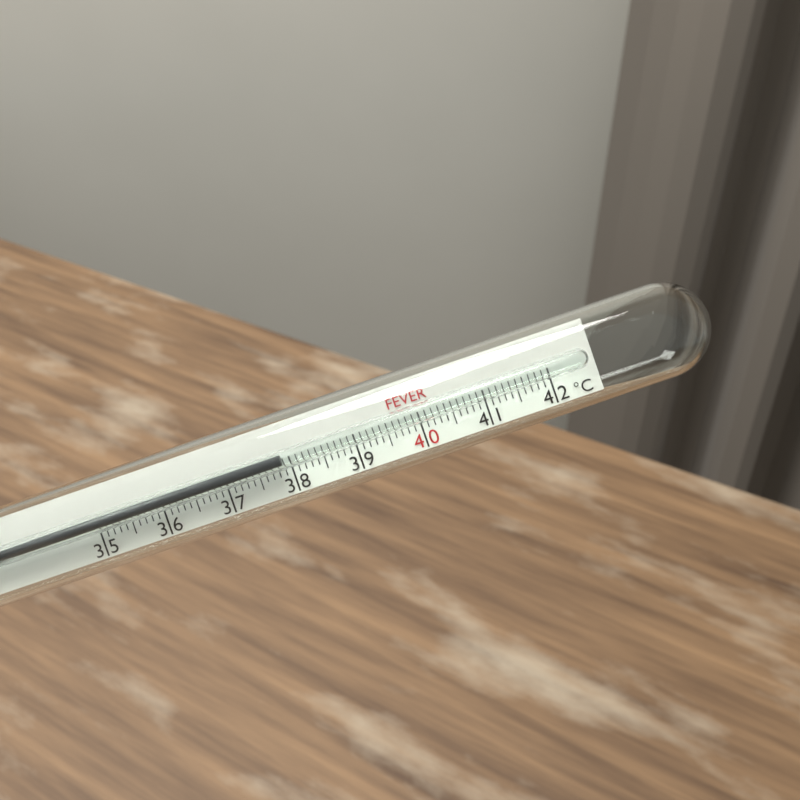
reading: 37.9 °C
